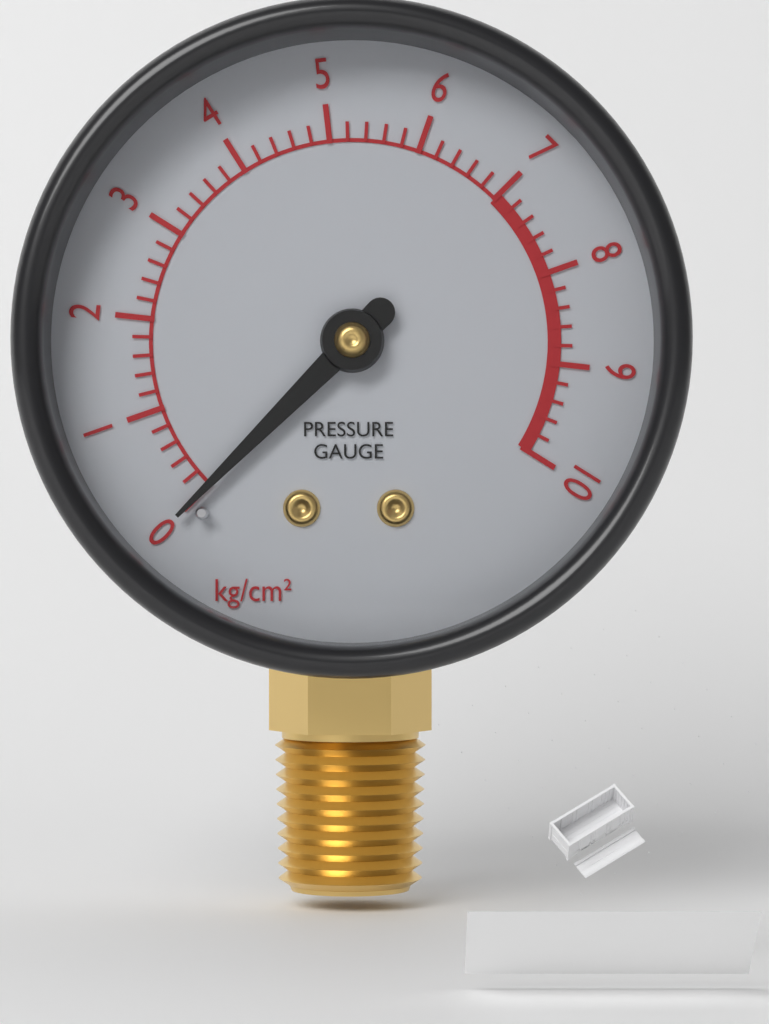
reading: 0.0 kg/cm²
